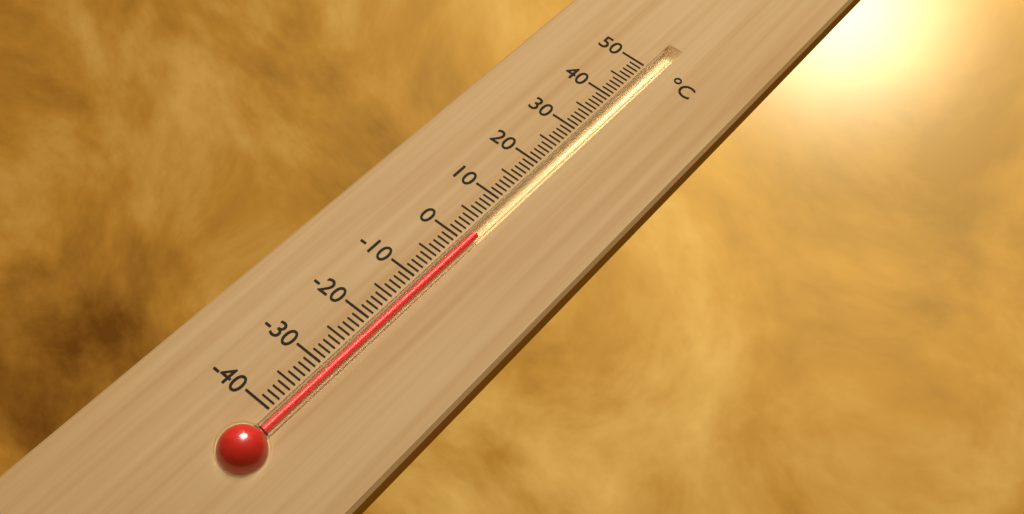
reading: 2 °C
